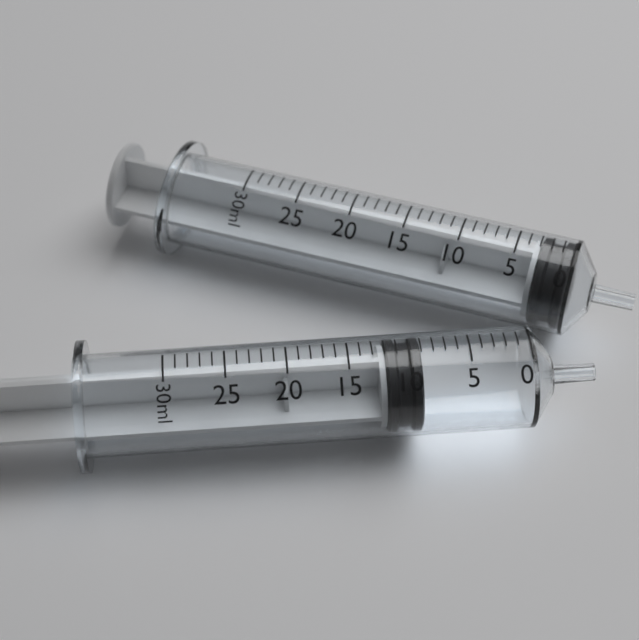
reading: 9 ml
